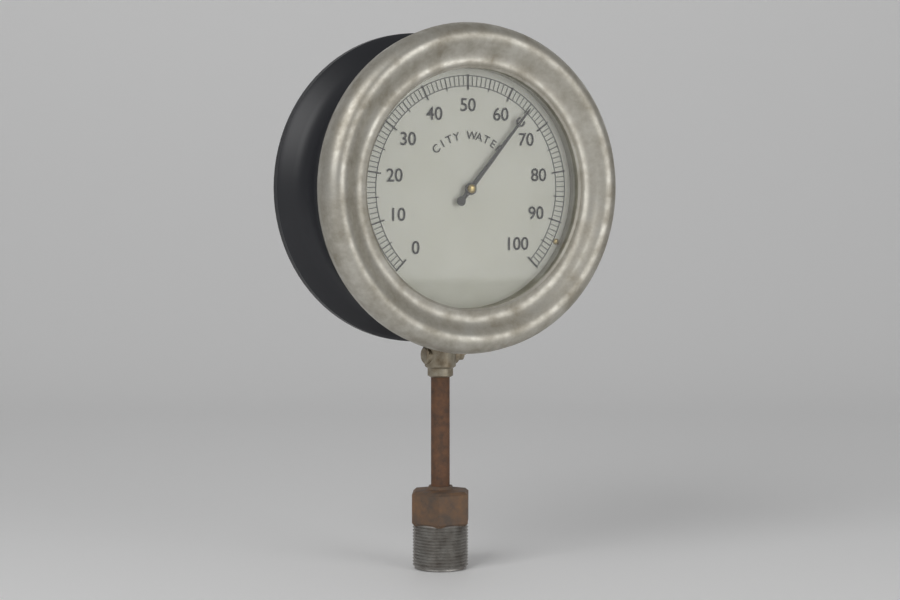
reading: 65 (no unit)
